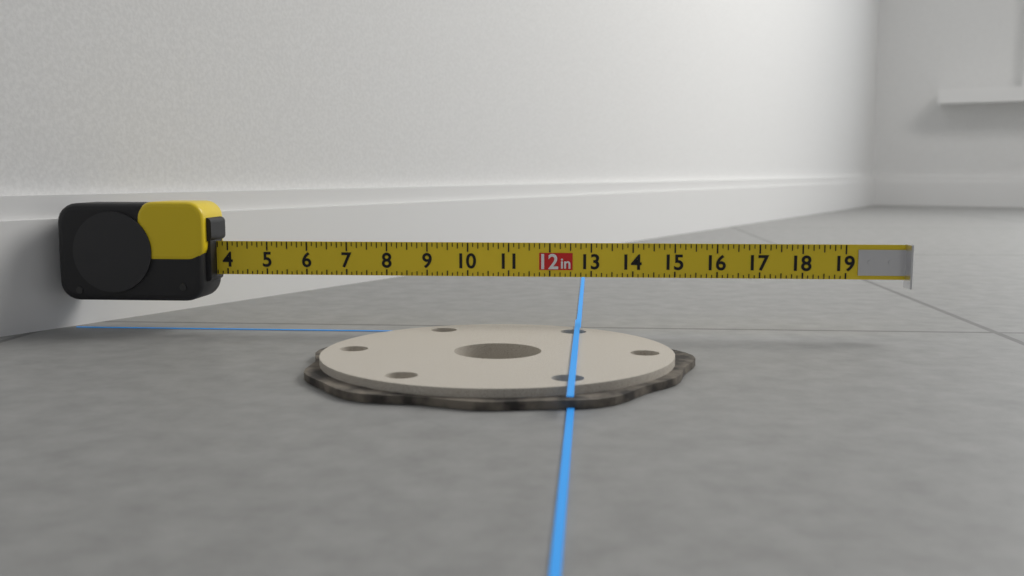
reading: 12.750 in
